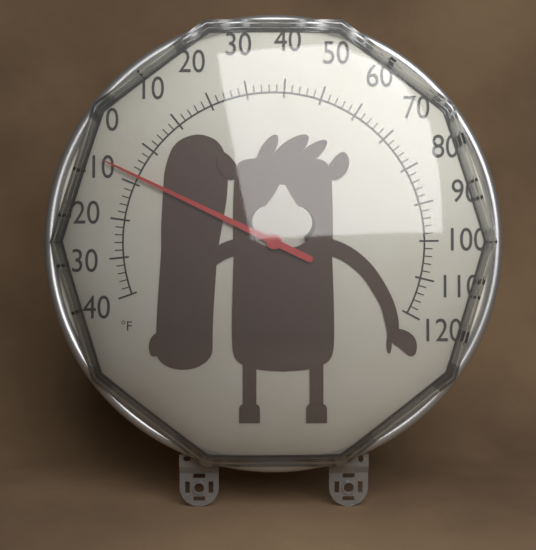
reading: -8 °F
